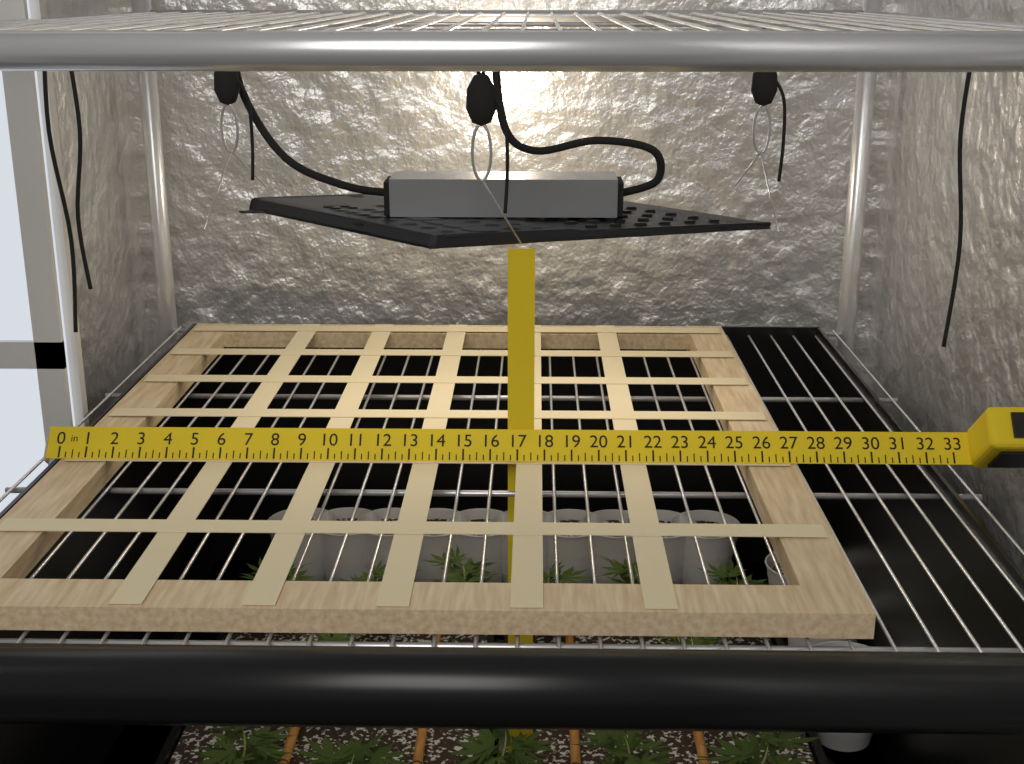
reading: 27.25 in
